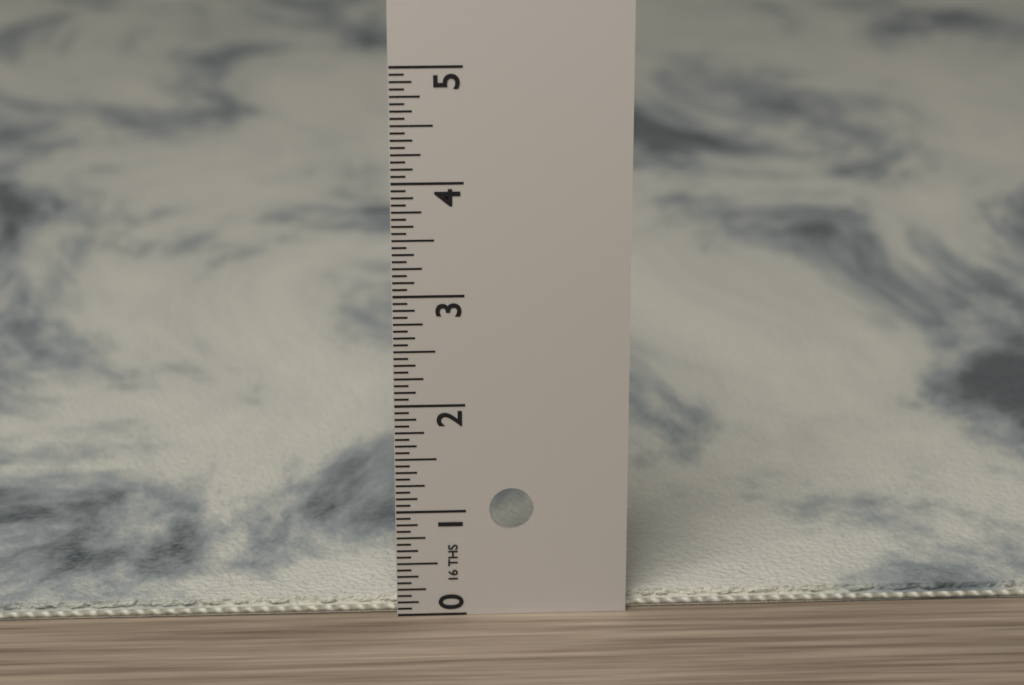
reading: 0.1250 in
